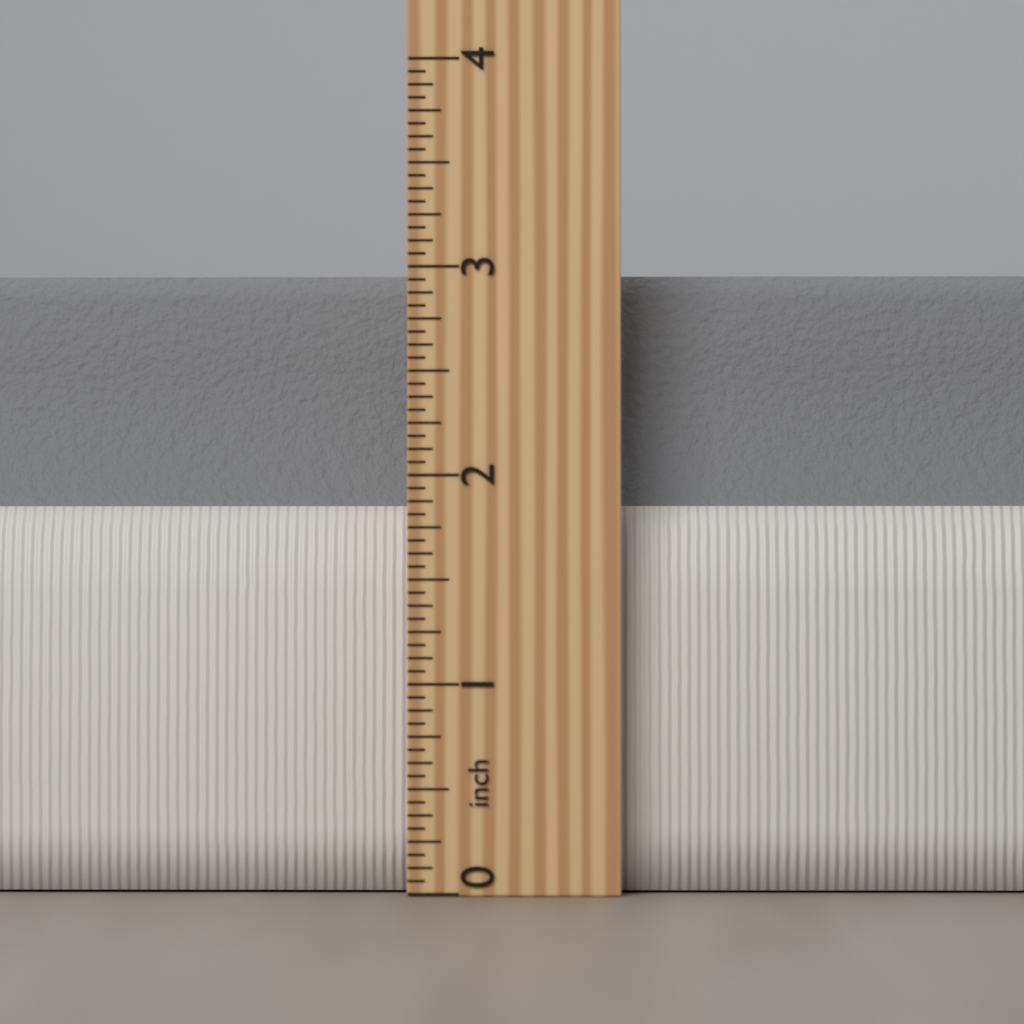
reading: 3.0000 inch
